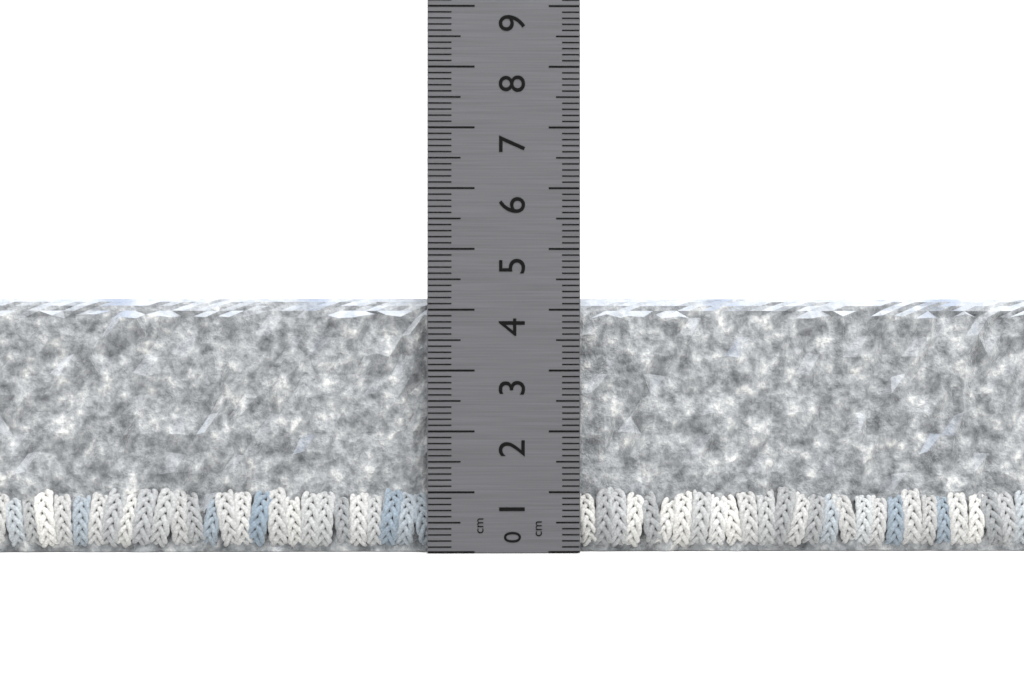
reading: 4.2 cm
